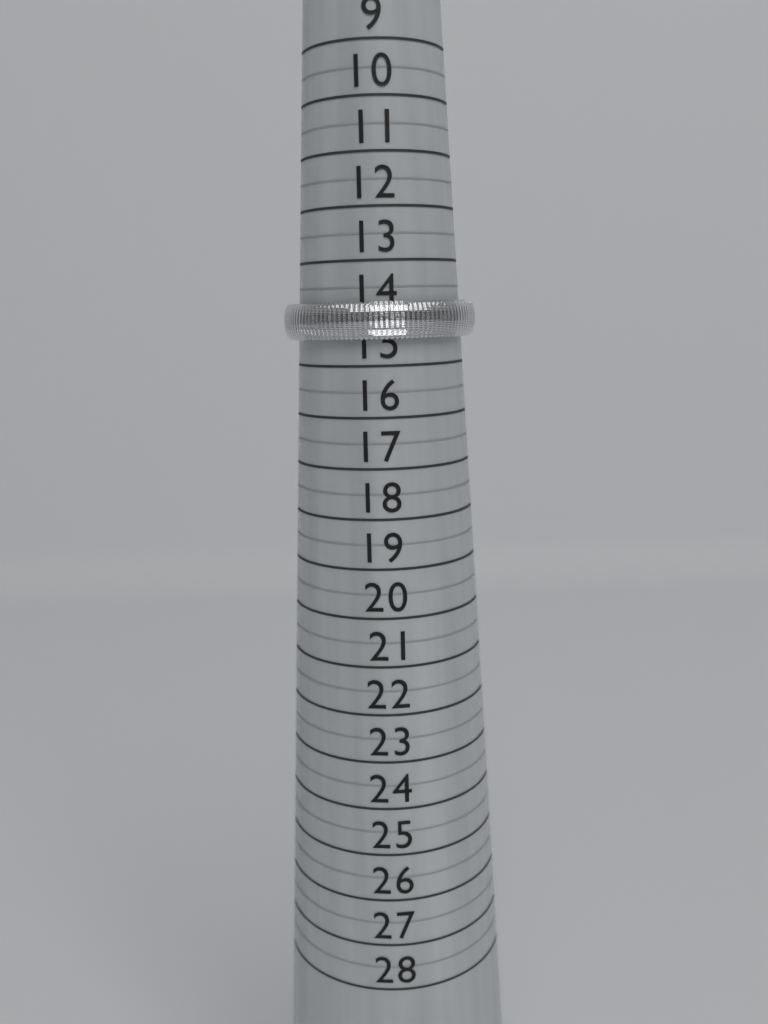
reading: 14.5 (no unit)
